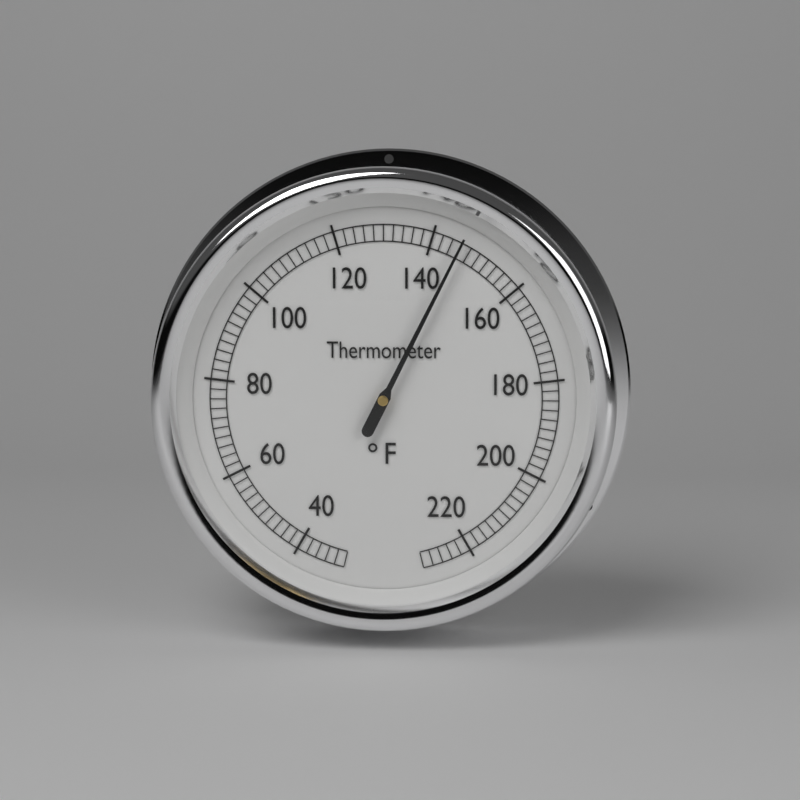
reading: 146 °F
